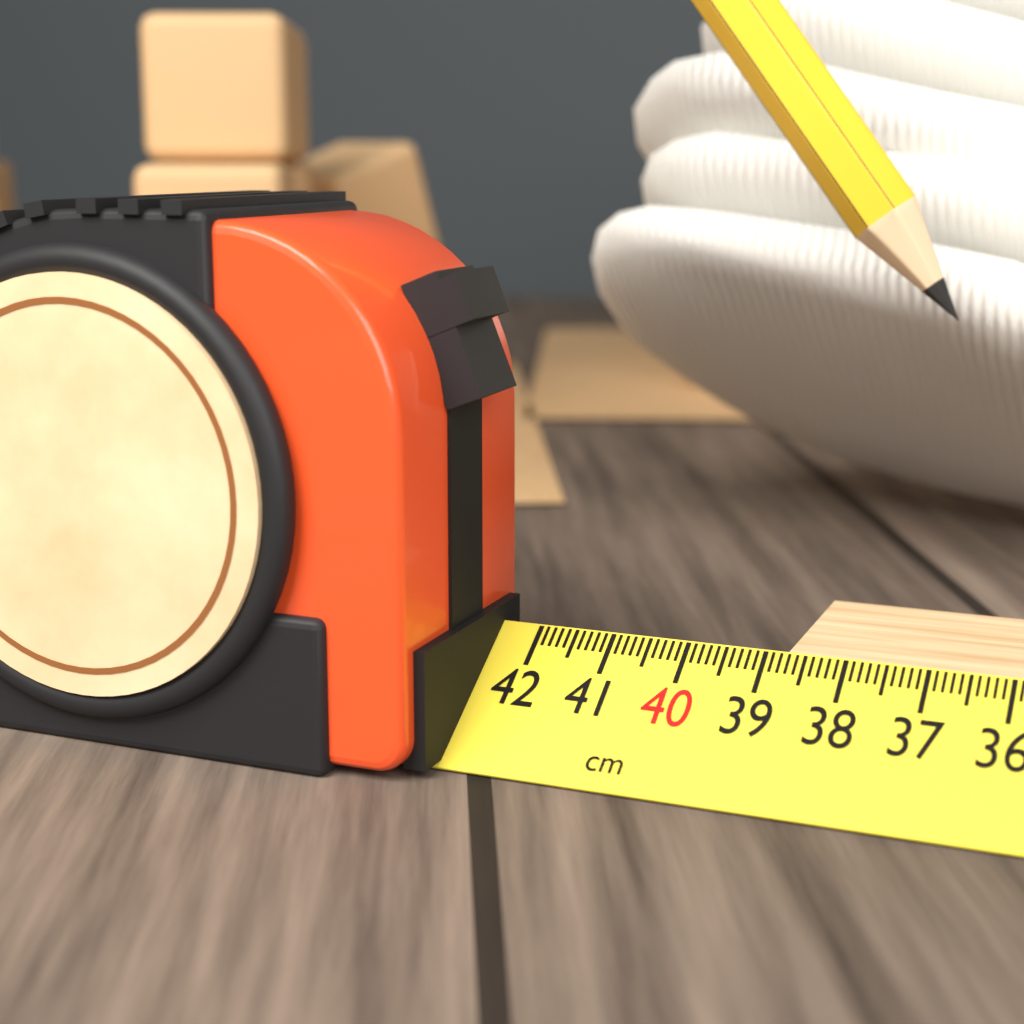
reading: 38.8 cm
